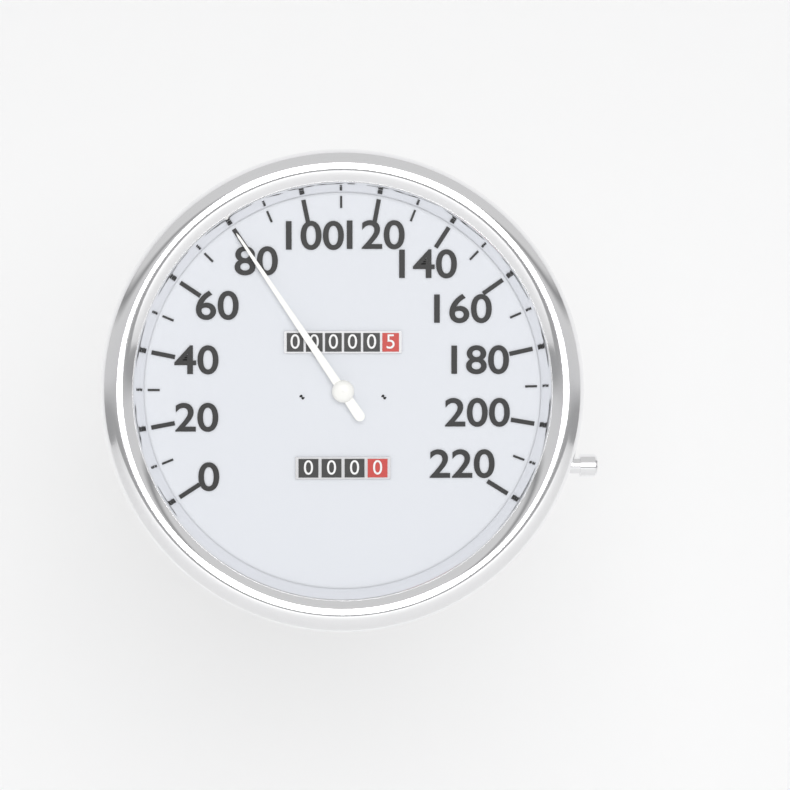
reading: 80 (no unit)
